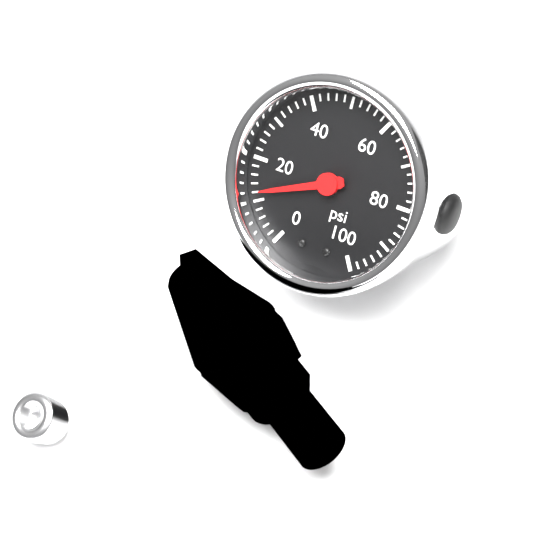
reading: 12 psi
